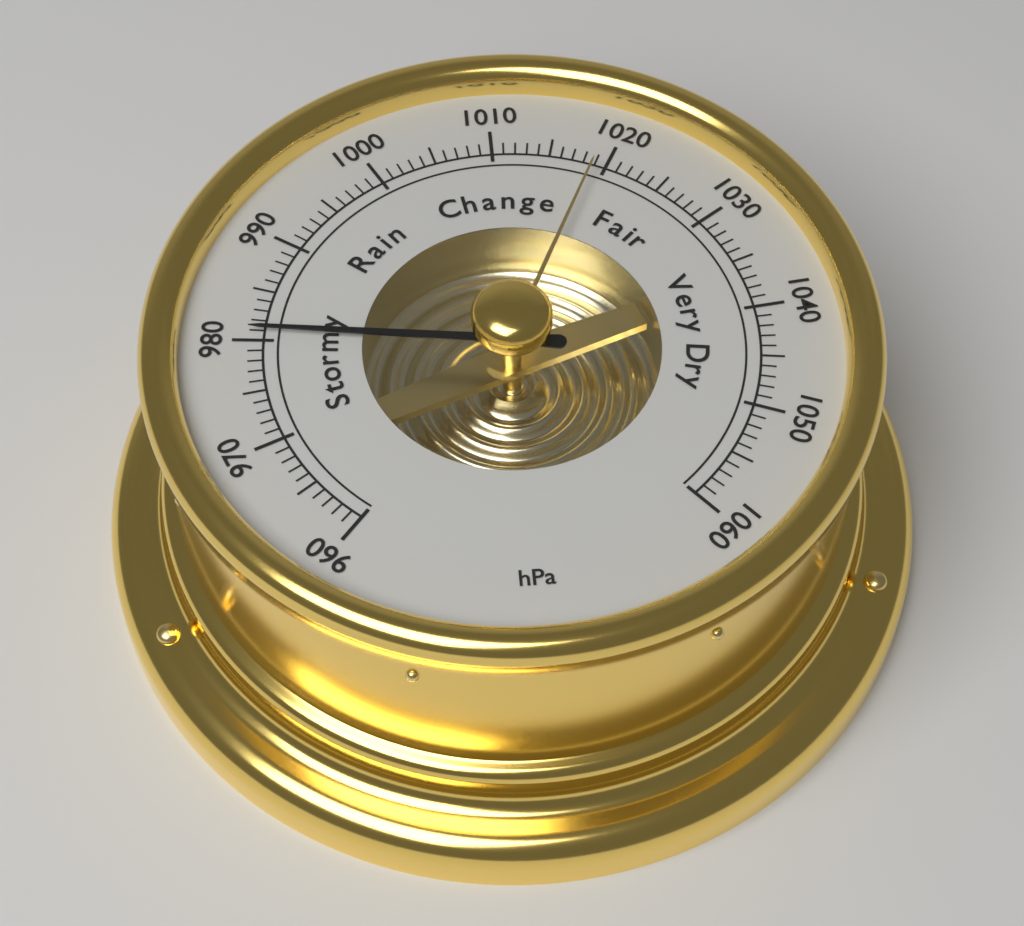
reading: 981 hPa
